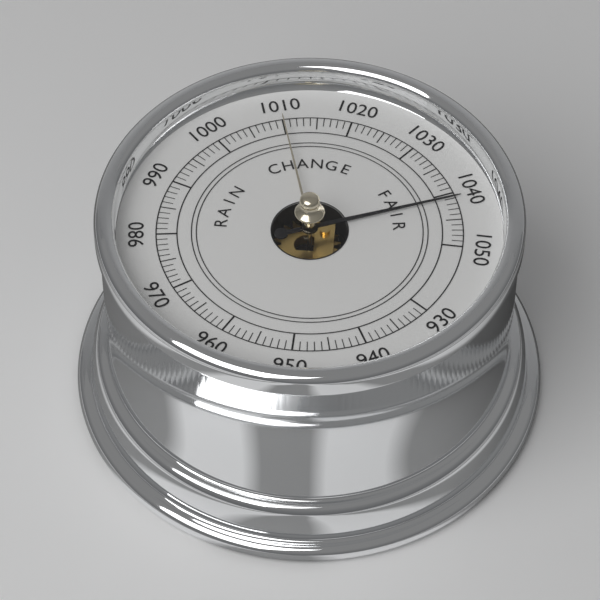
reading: 1041 (no unit)
